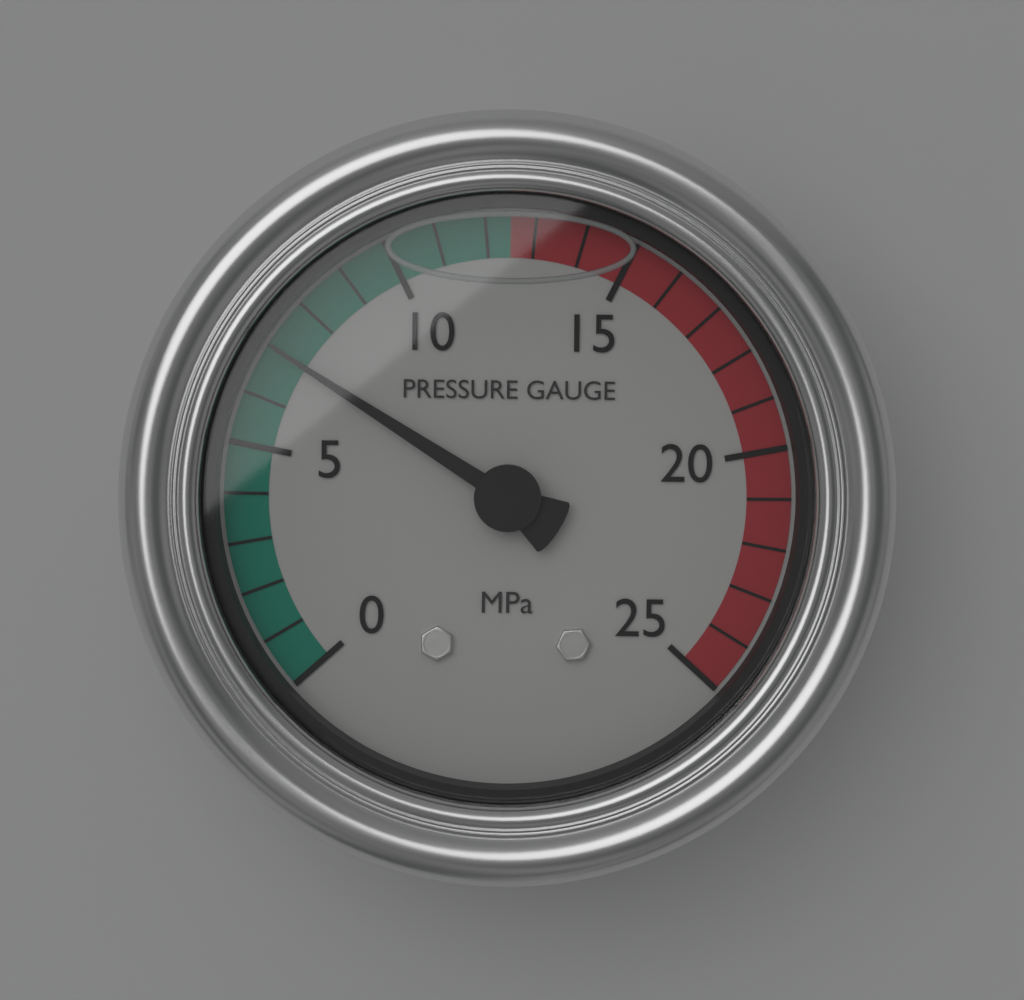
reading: 7 MPa
